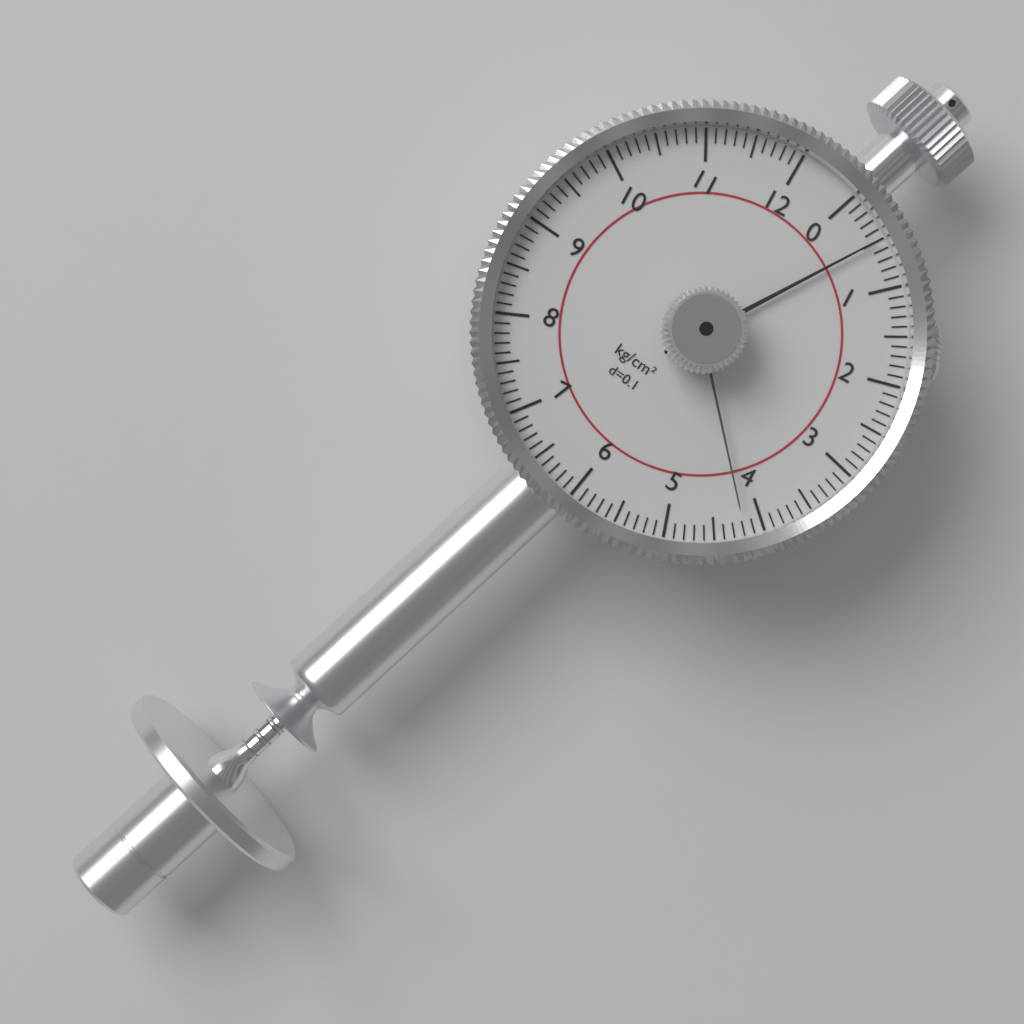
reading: 0.5 kg/cm²
